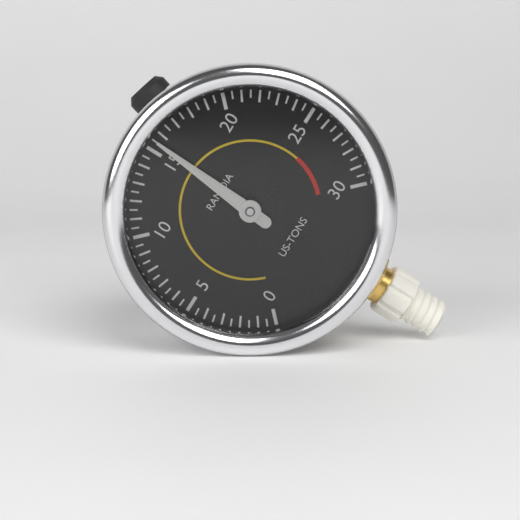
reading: 15.5 US-TONS
